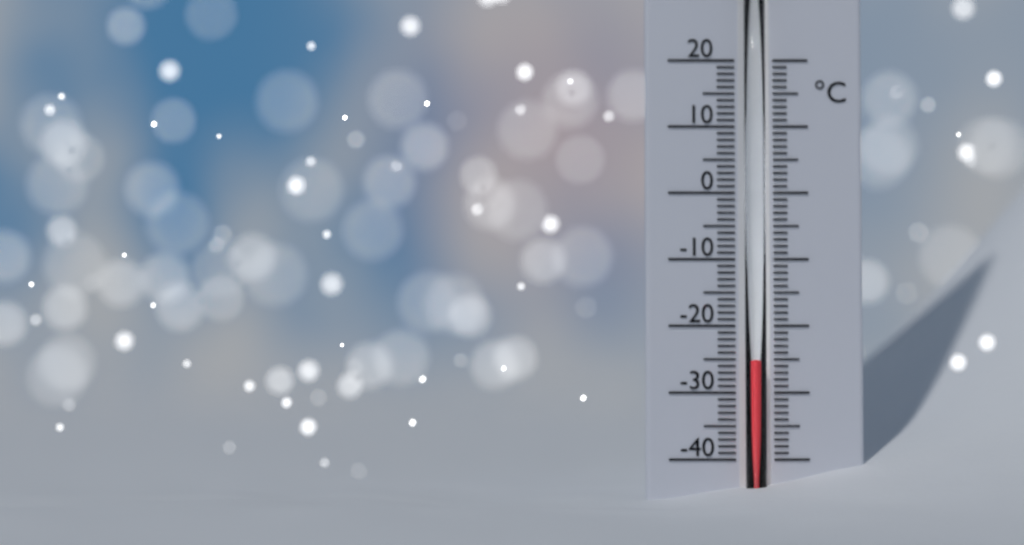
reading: -25 °C
